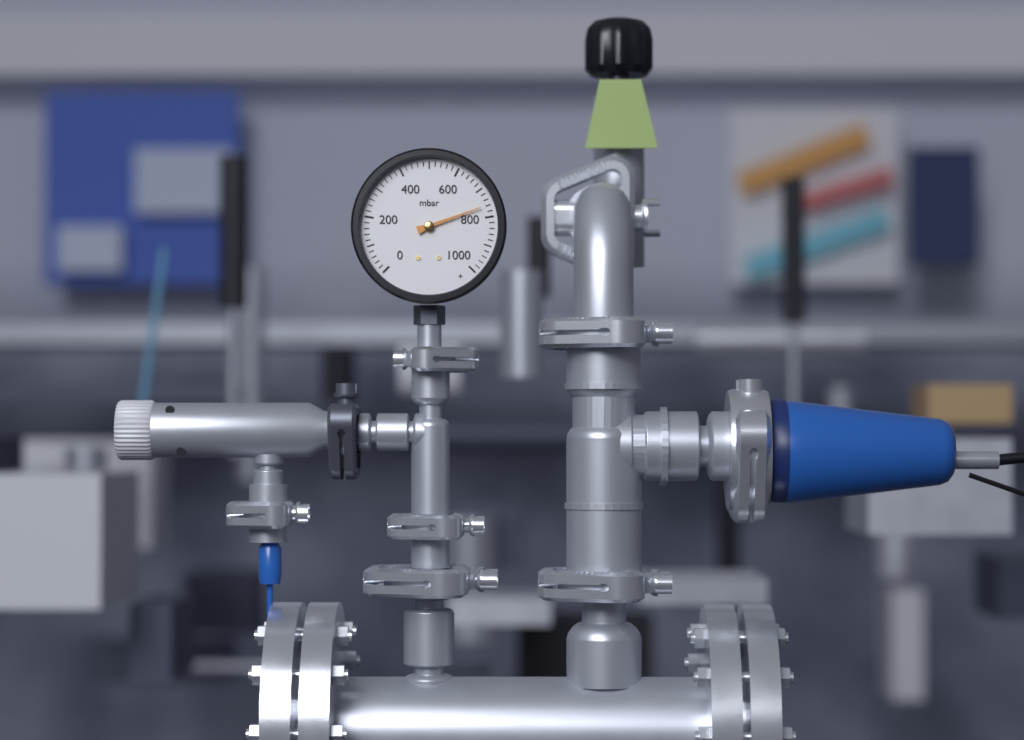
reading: 760 mbar
